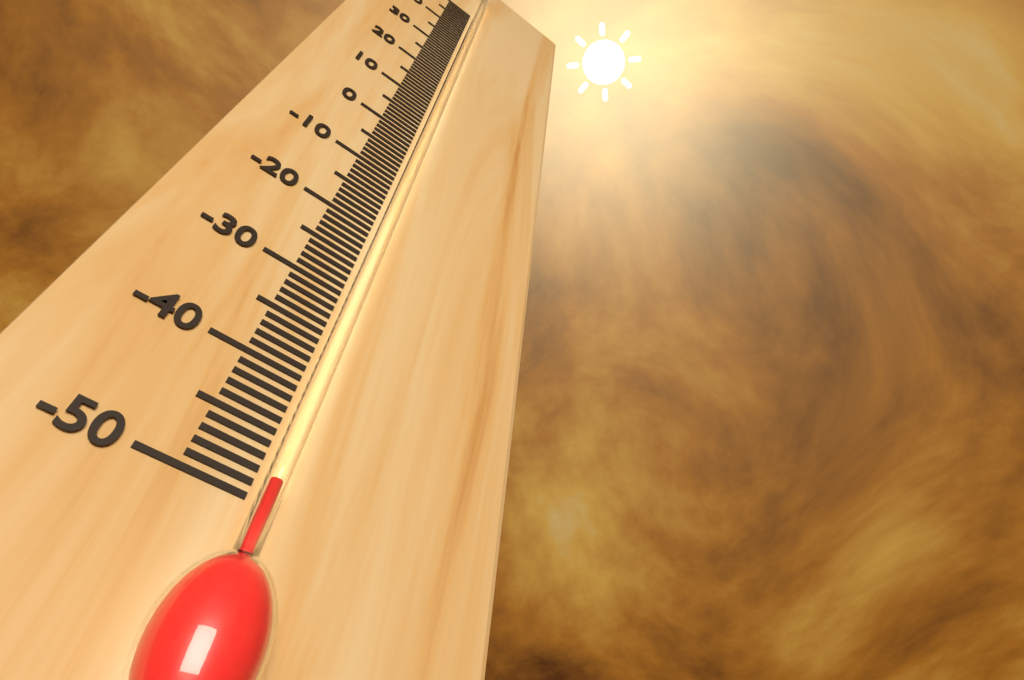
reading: -49 °C
